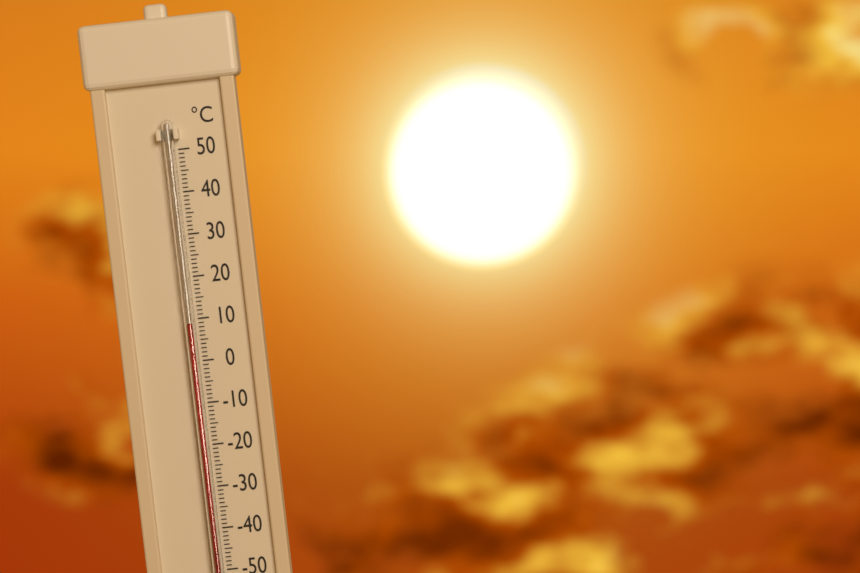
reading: 9 °C
